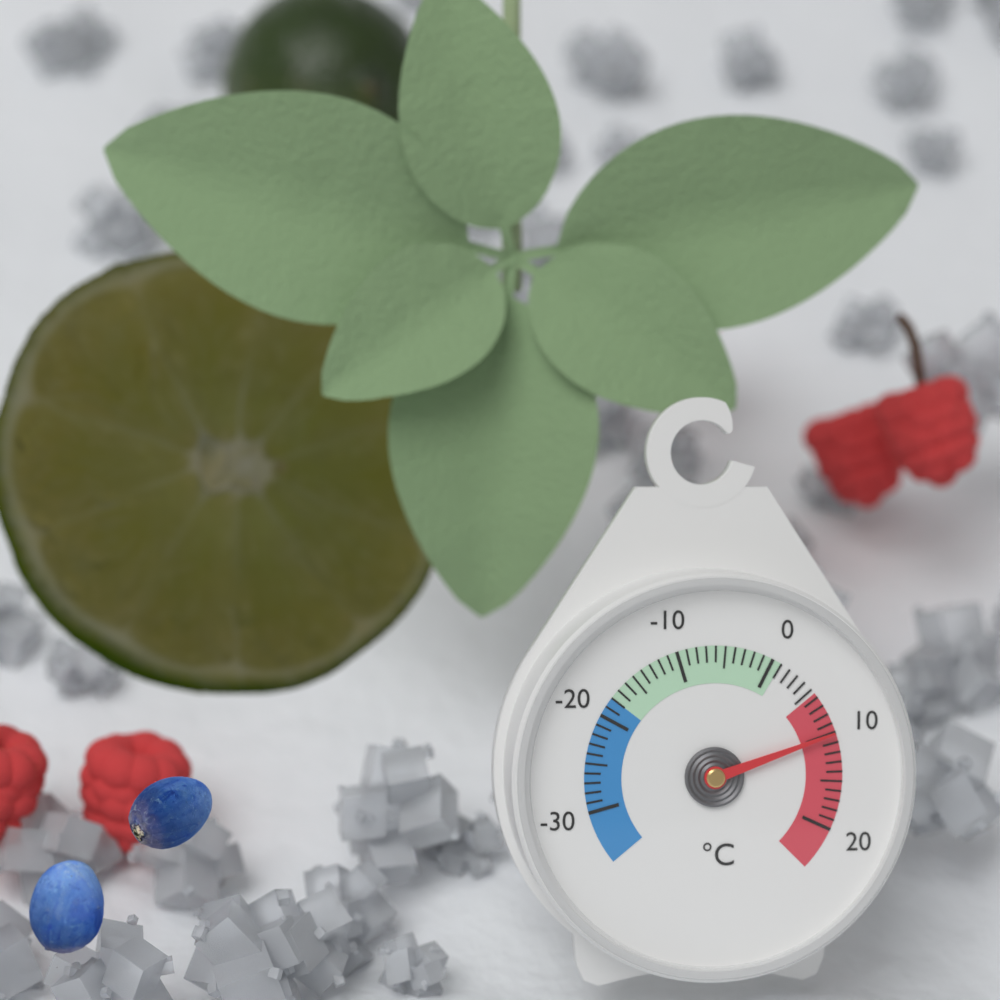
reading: 10 °C
